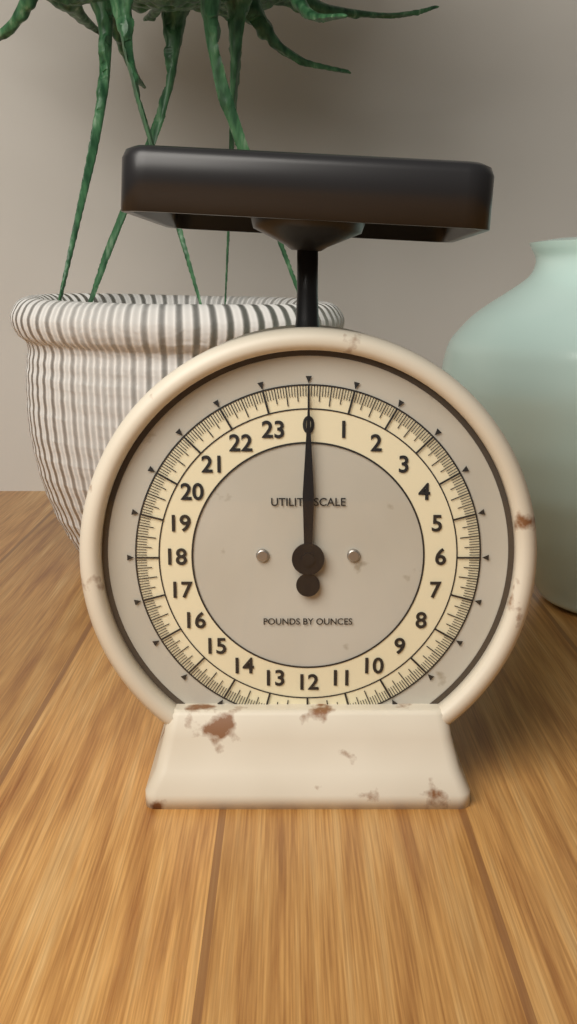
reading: 0.0000 lb
